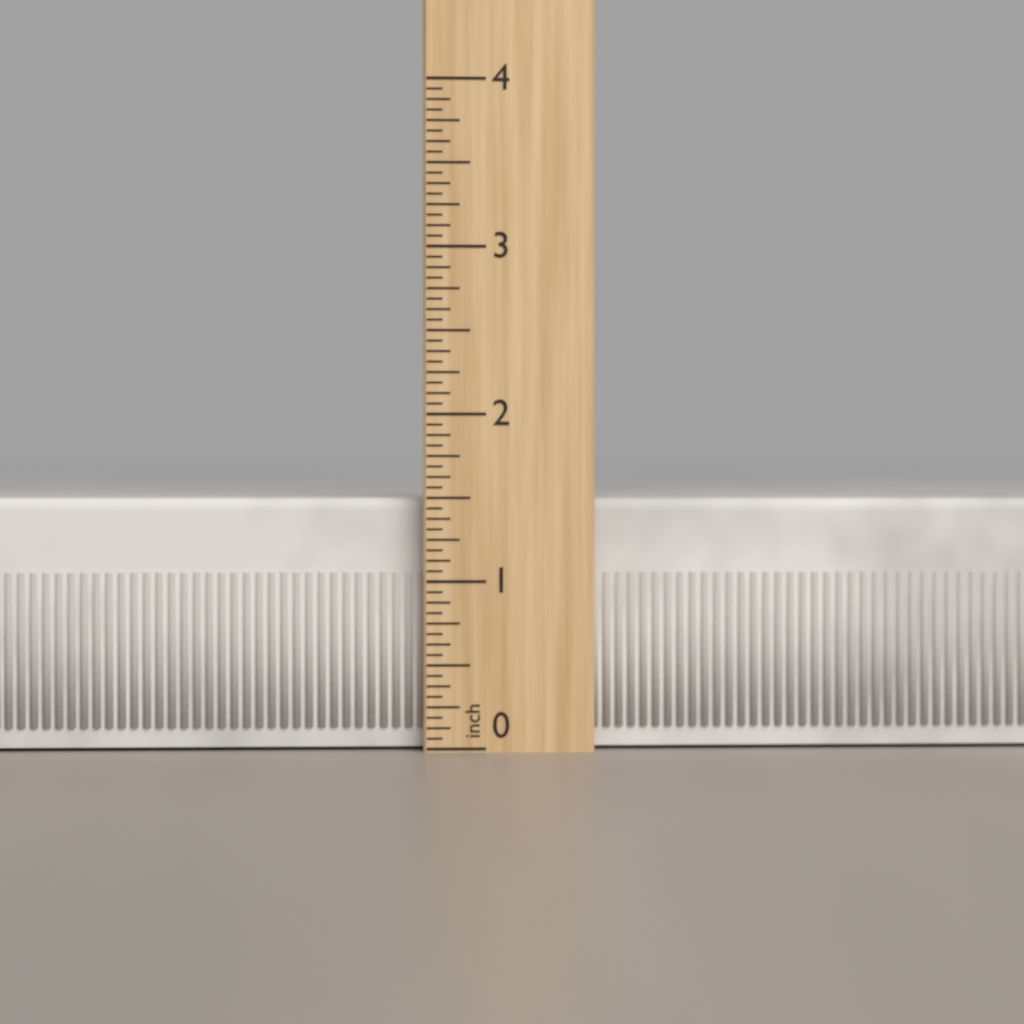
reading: 1.5000 inch
